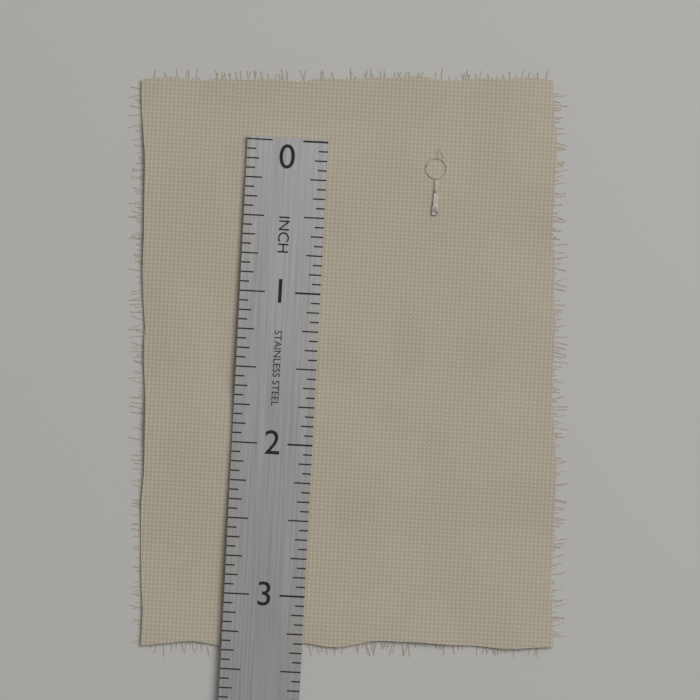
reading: 0.4375 in
